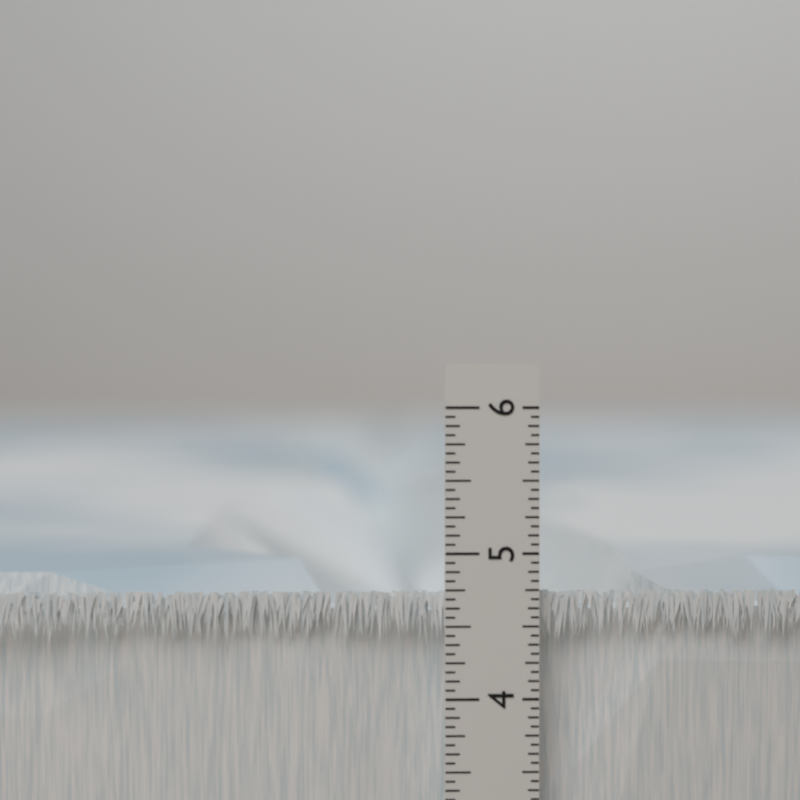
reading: 4.7500 in
